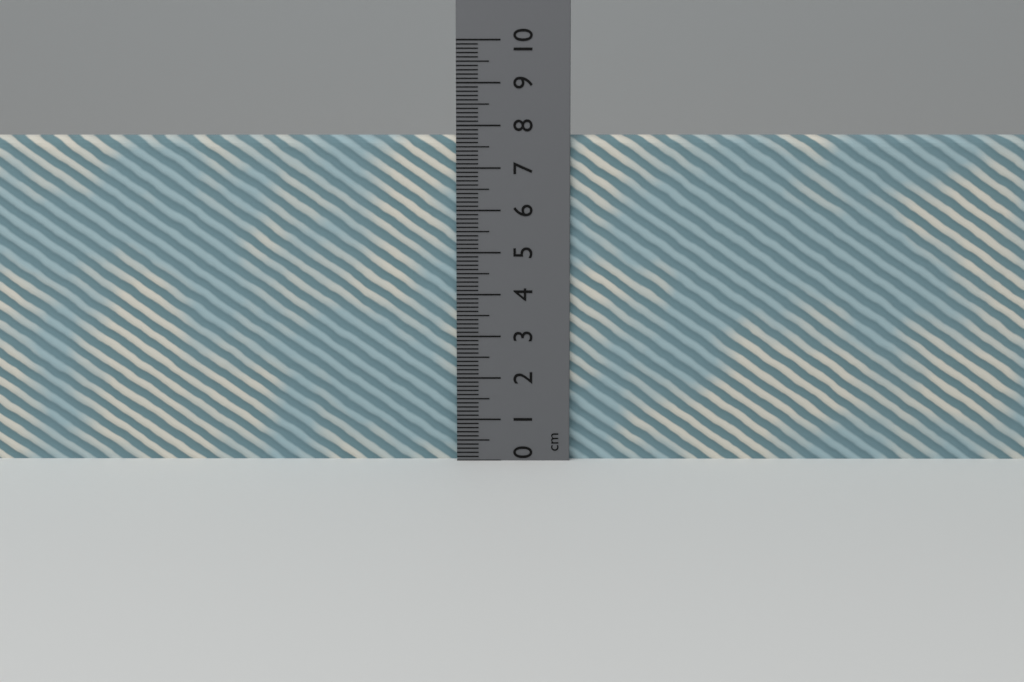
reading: 7.8 cm
